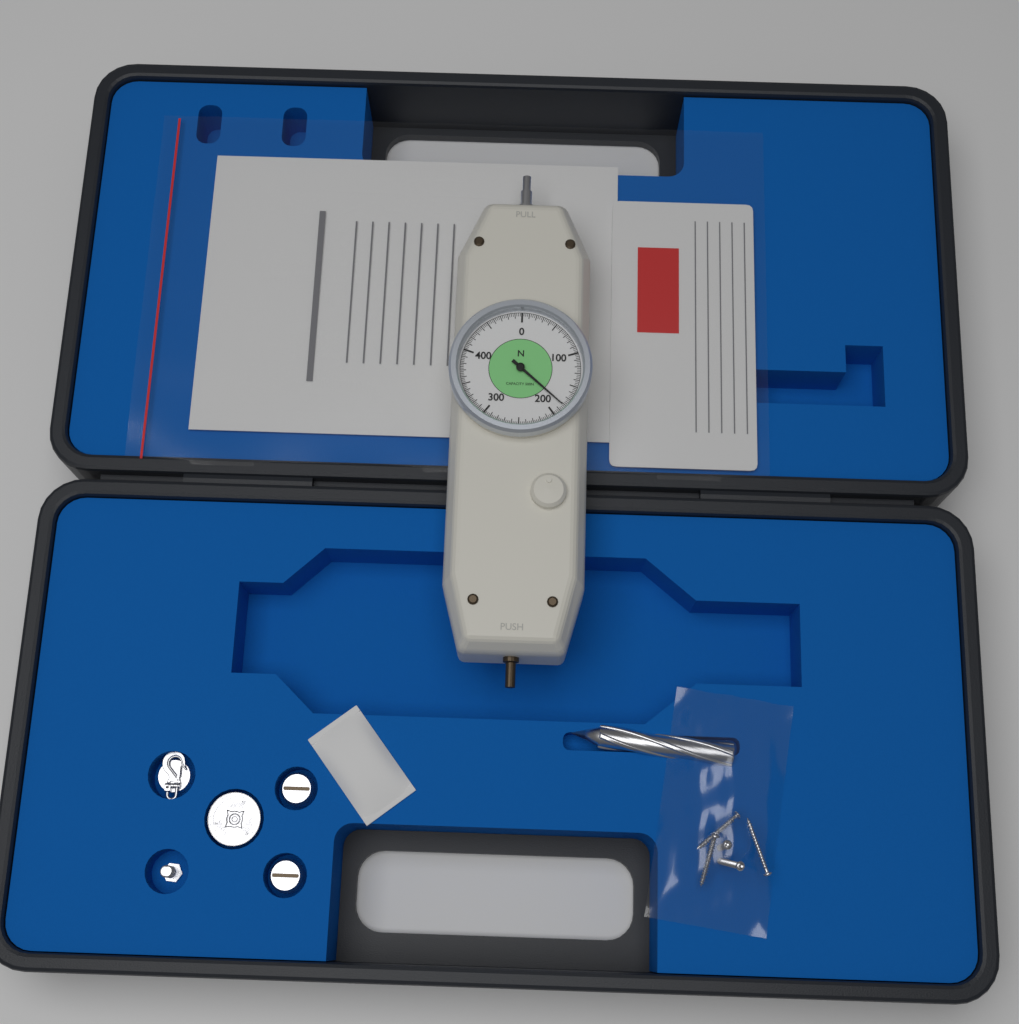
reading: 182.5 N
